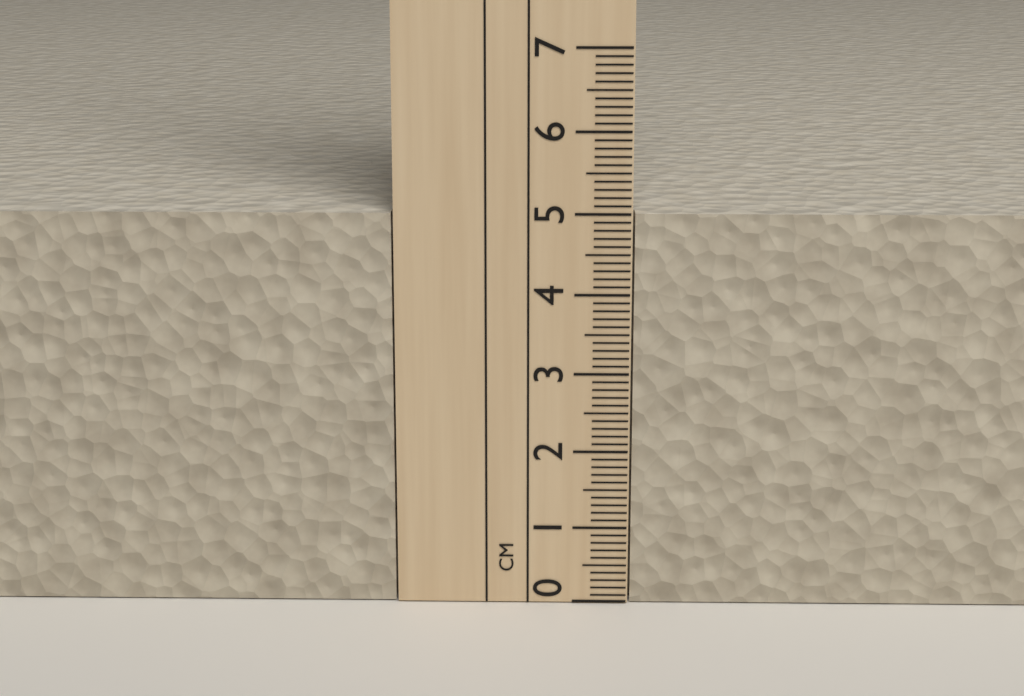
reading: 5.0 cm
